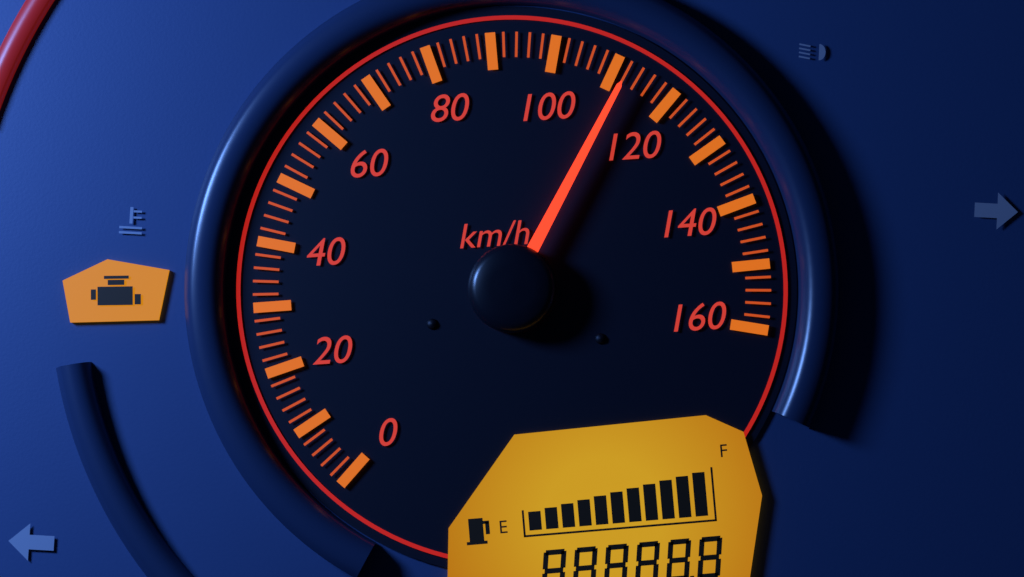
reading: 112 km/h
